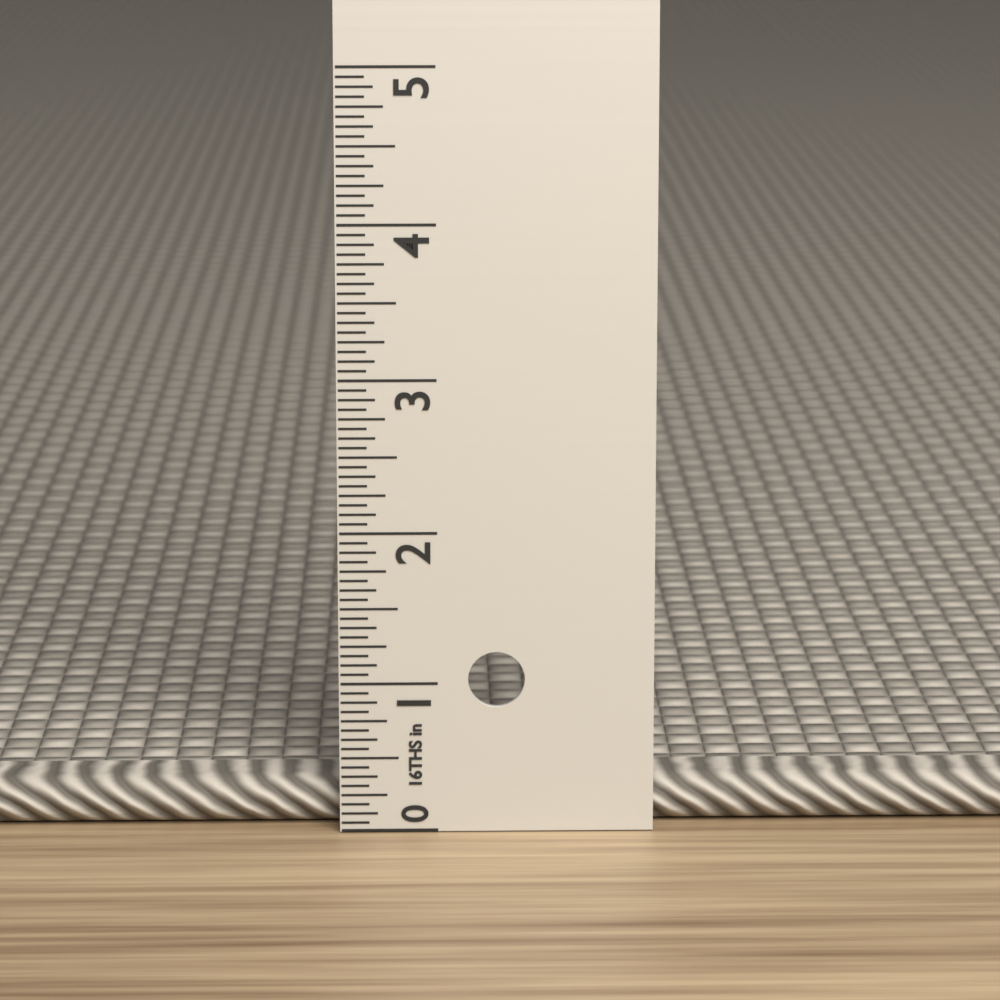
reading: 0.3125 in
